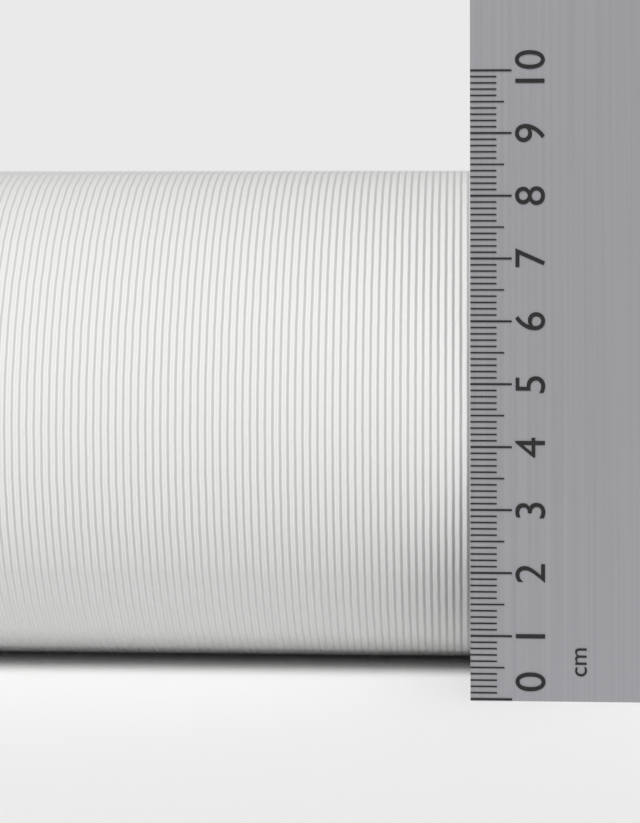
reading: 8.5 cm
